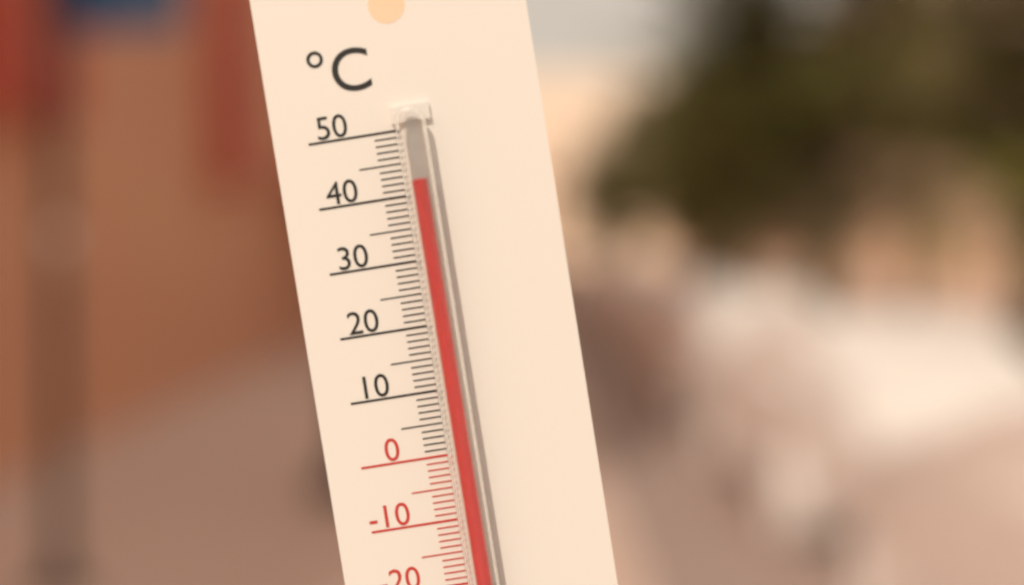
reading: 42 °C
